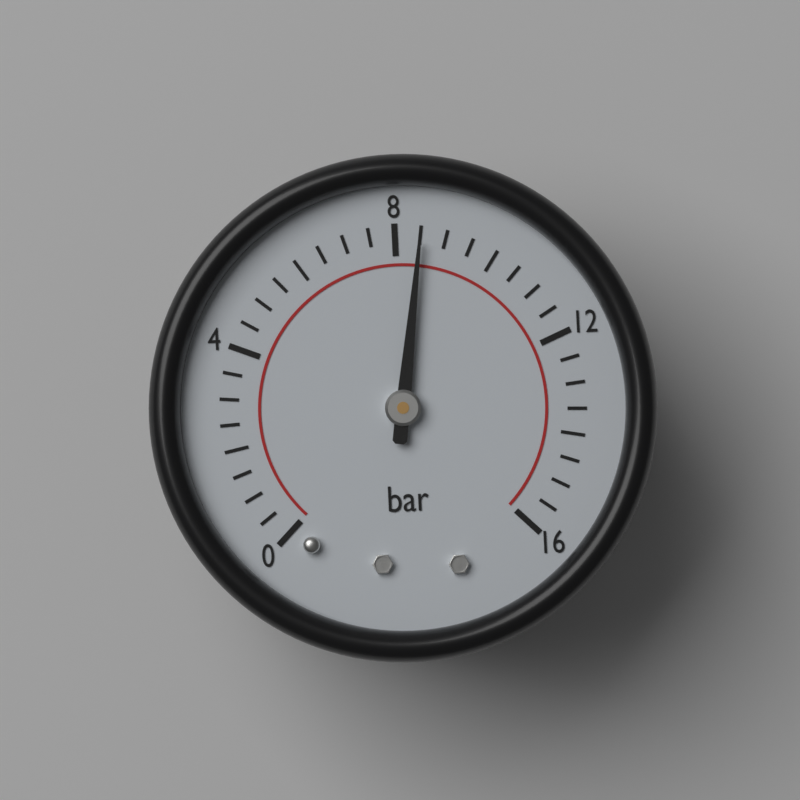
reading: 8.5 bar
